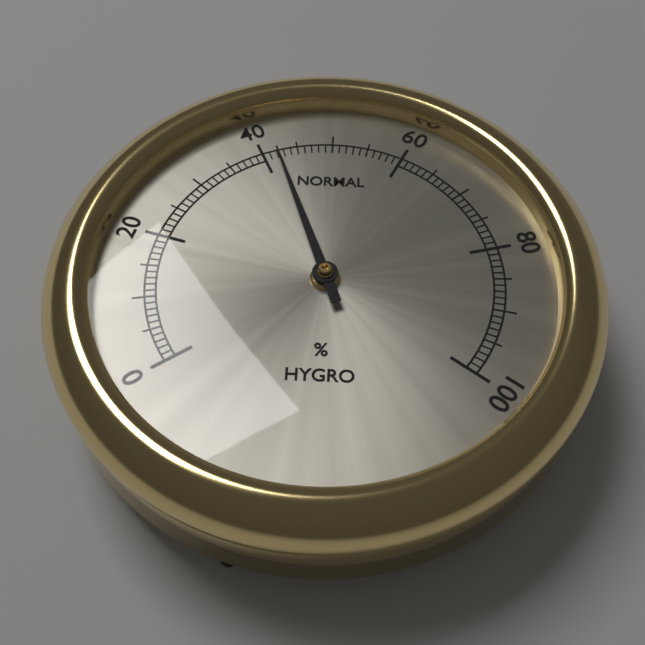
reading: 42 %
